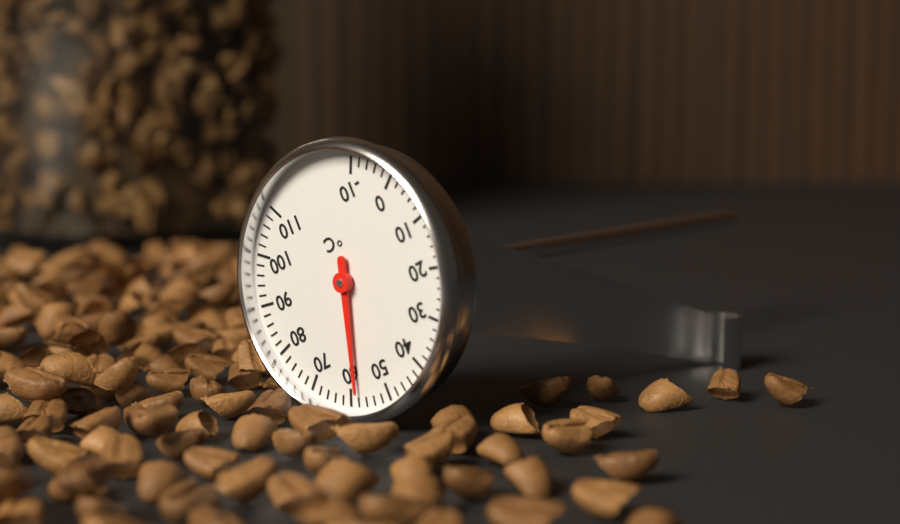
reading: 58 °C
